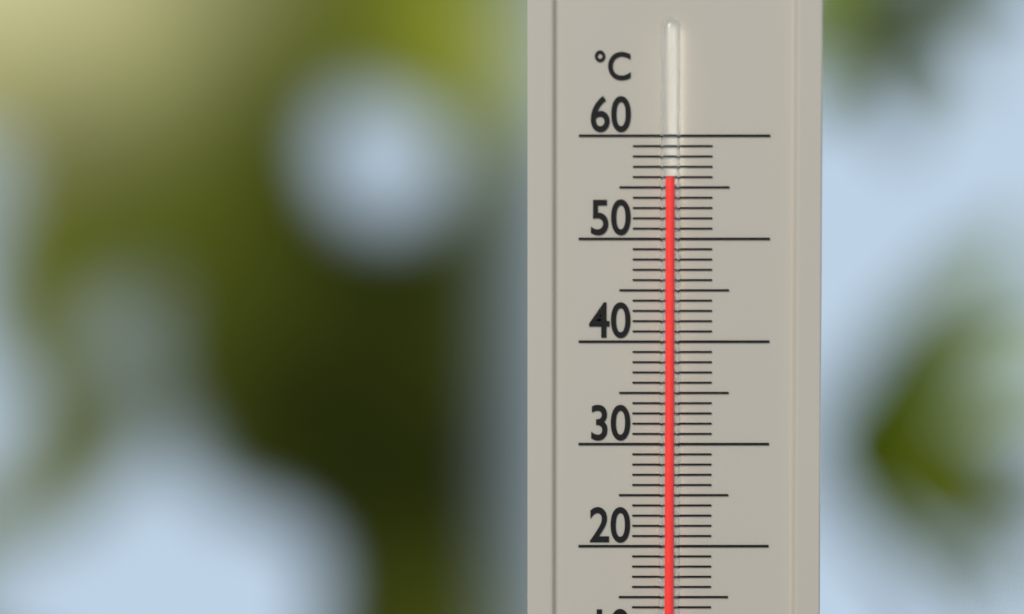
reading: 56 °C
